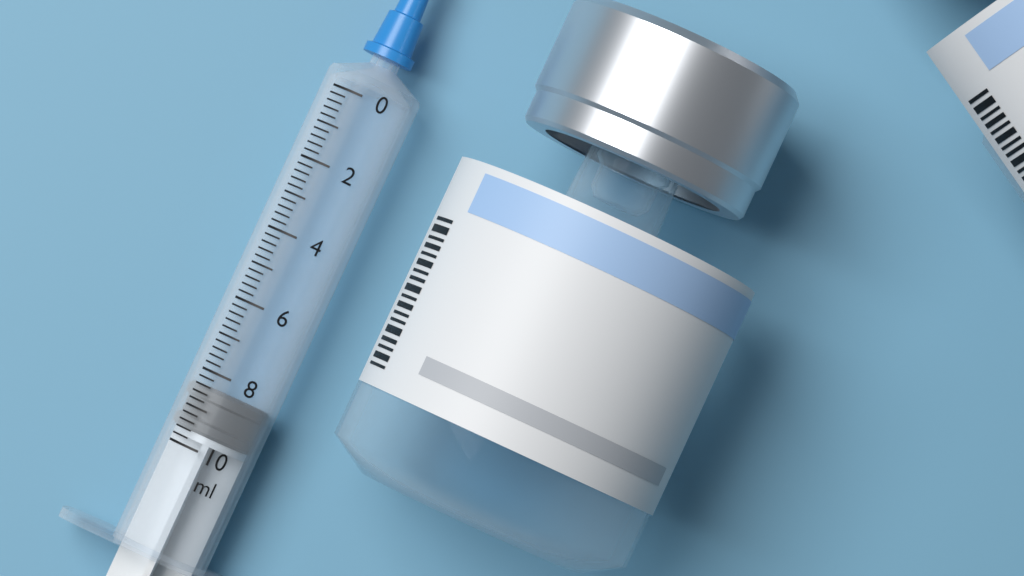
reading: 8.4 ml
